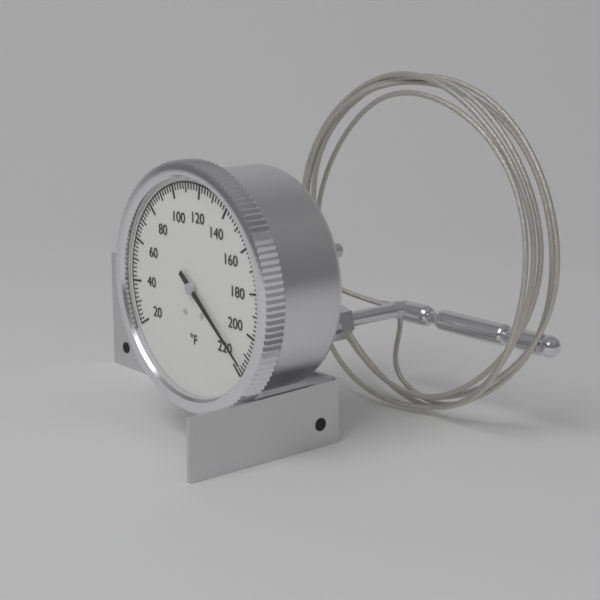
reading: 216 °F
